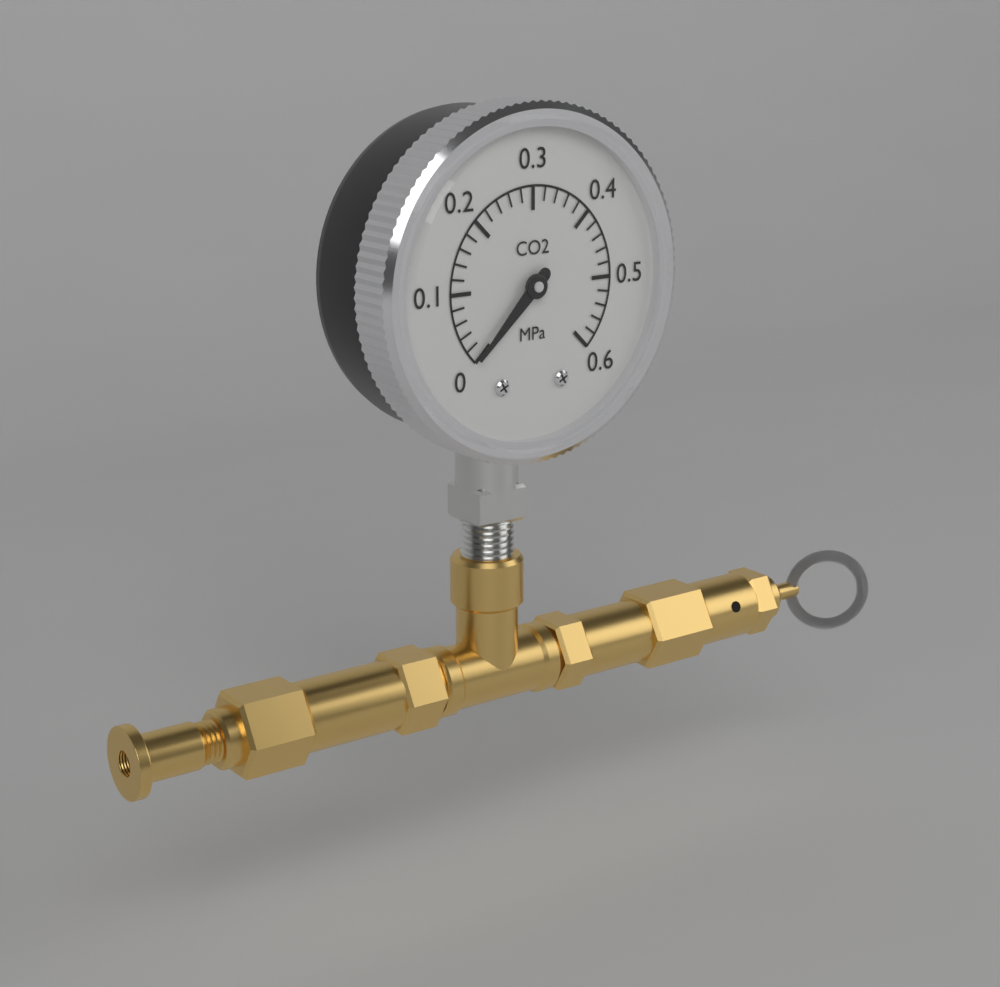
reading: 0.00 MPa
